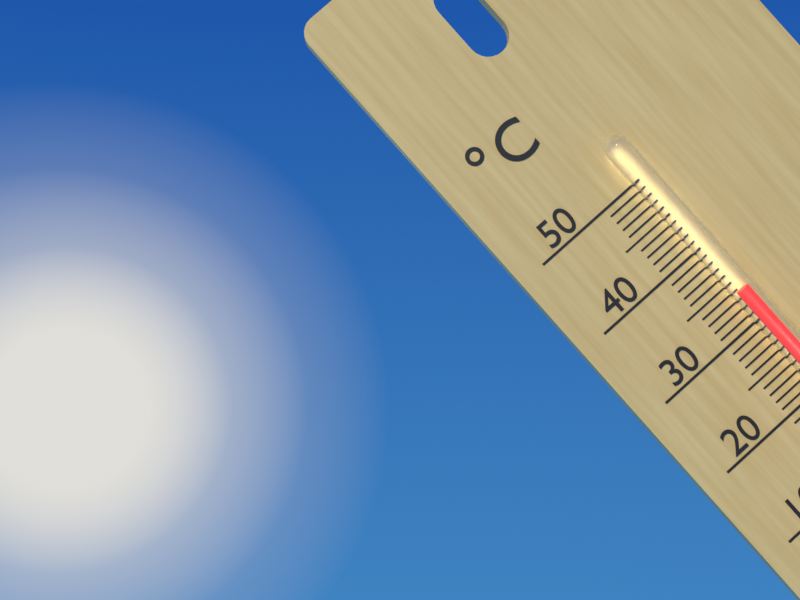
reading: 34 °C
